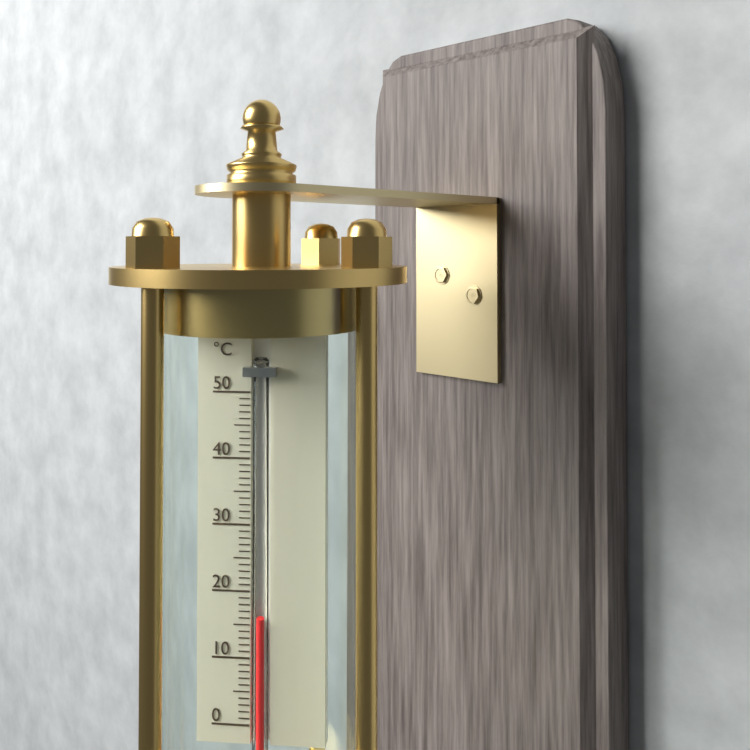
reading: 16 °C
